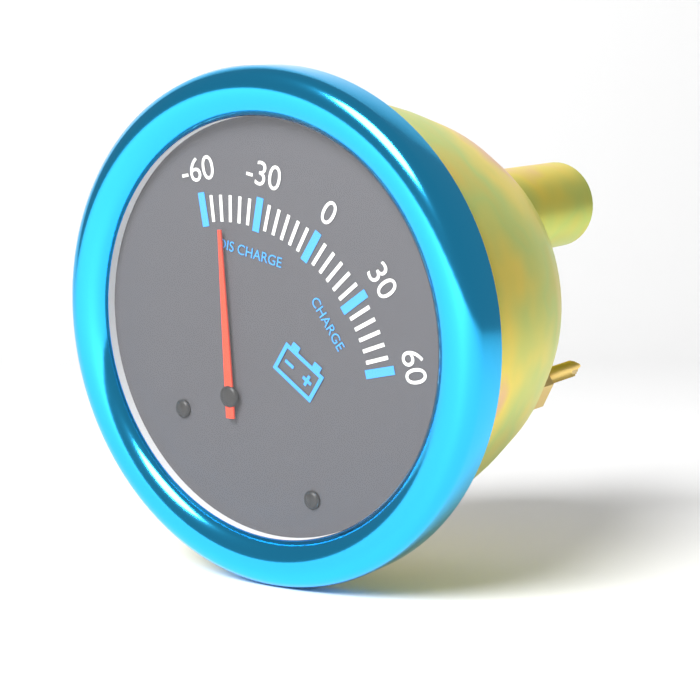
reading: -50 (no unit)
